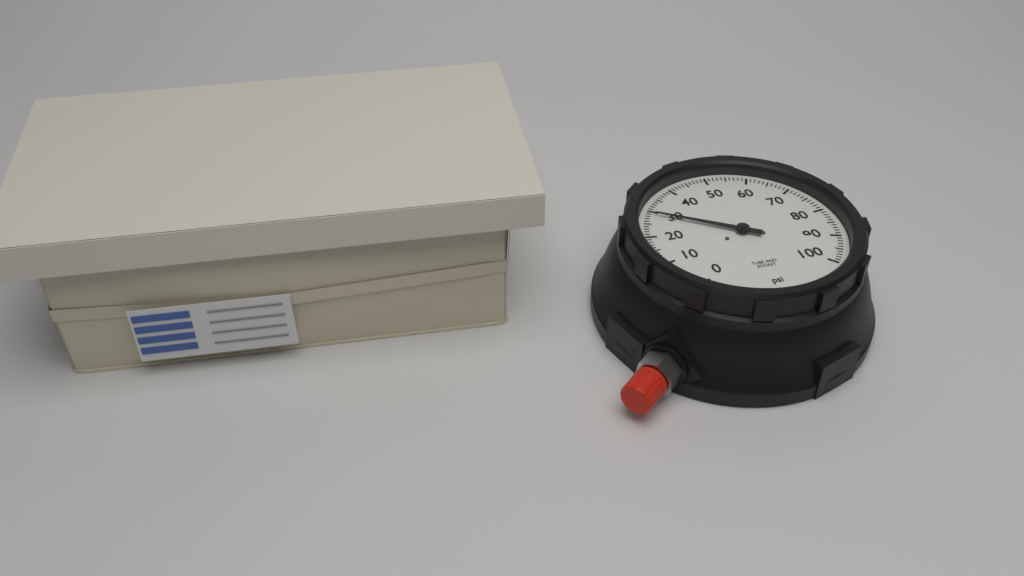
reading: 29 psi
